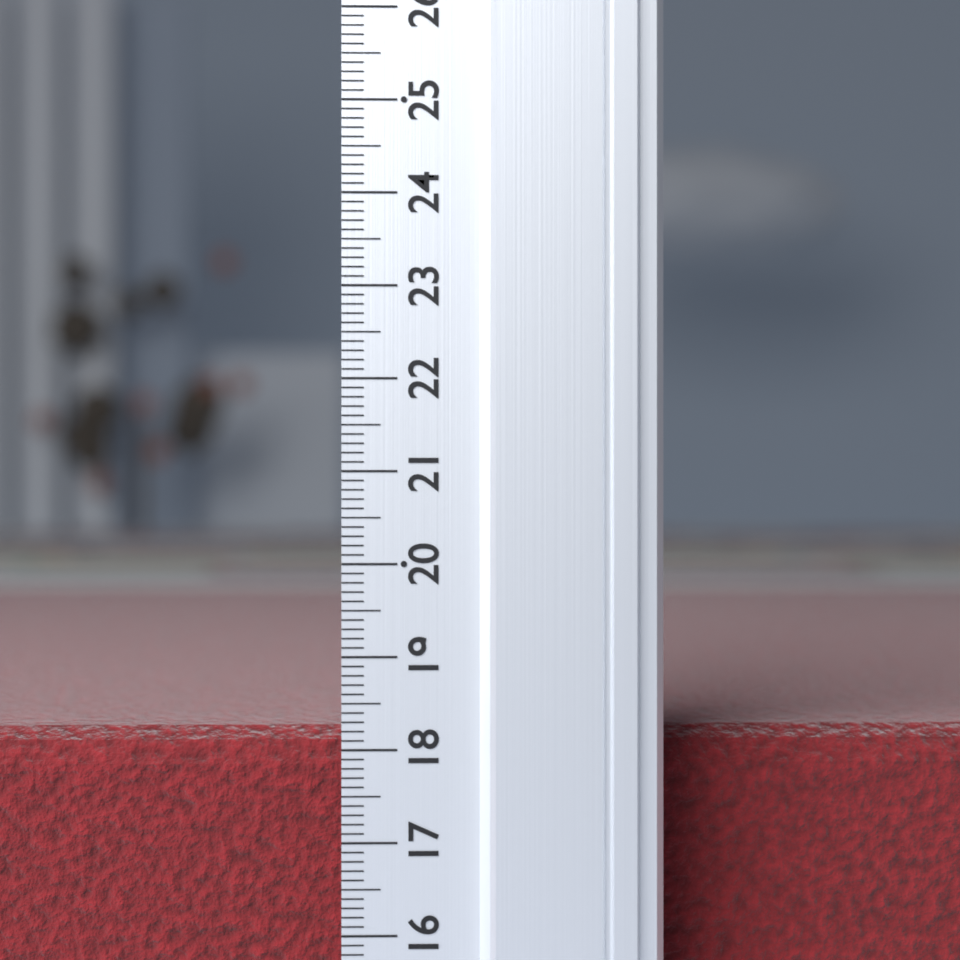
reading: 18.1 (no unit)
